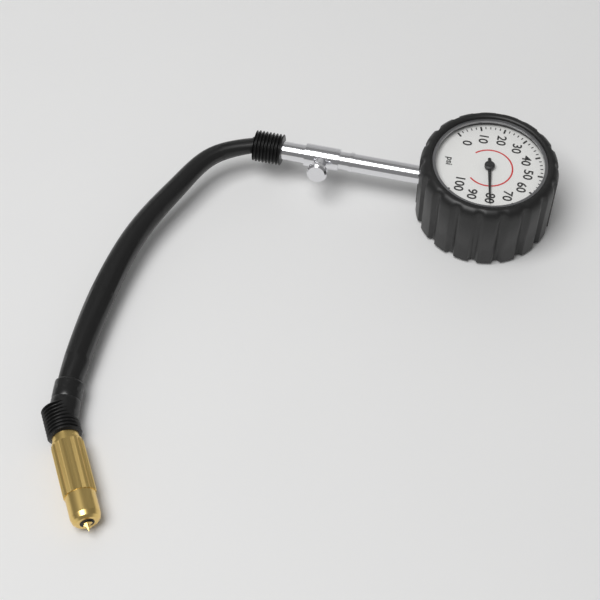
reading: 80 psi
